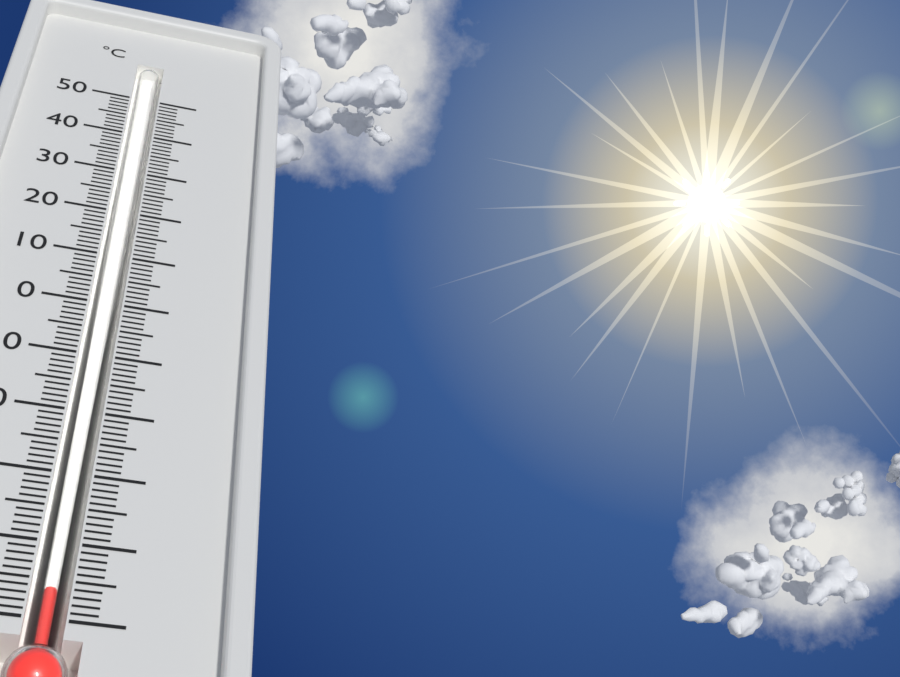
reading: -46 °C
